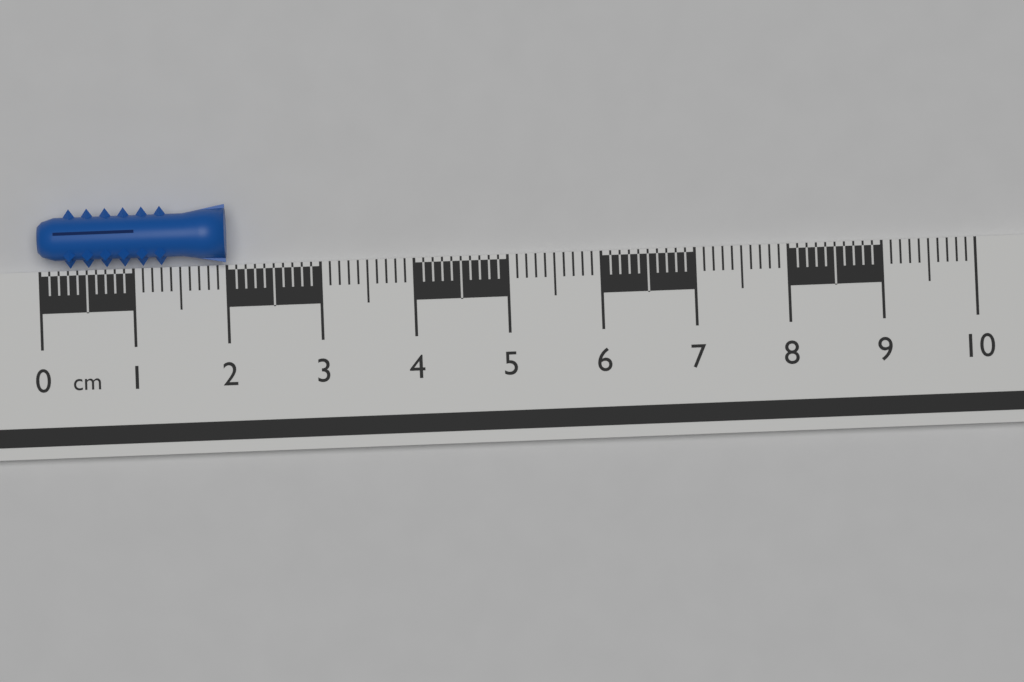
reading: 2.0 cm
